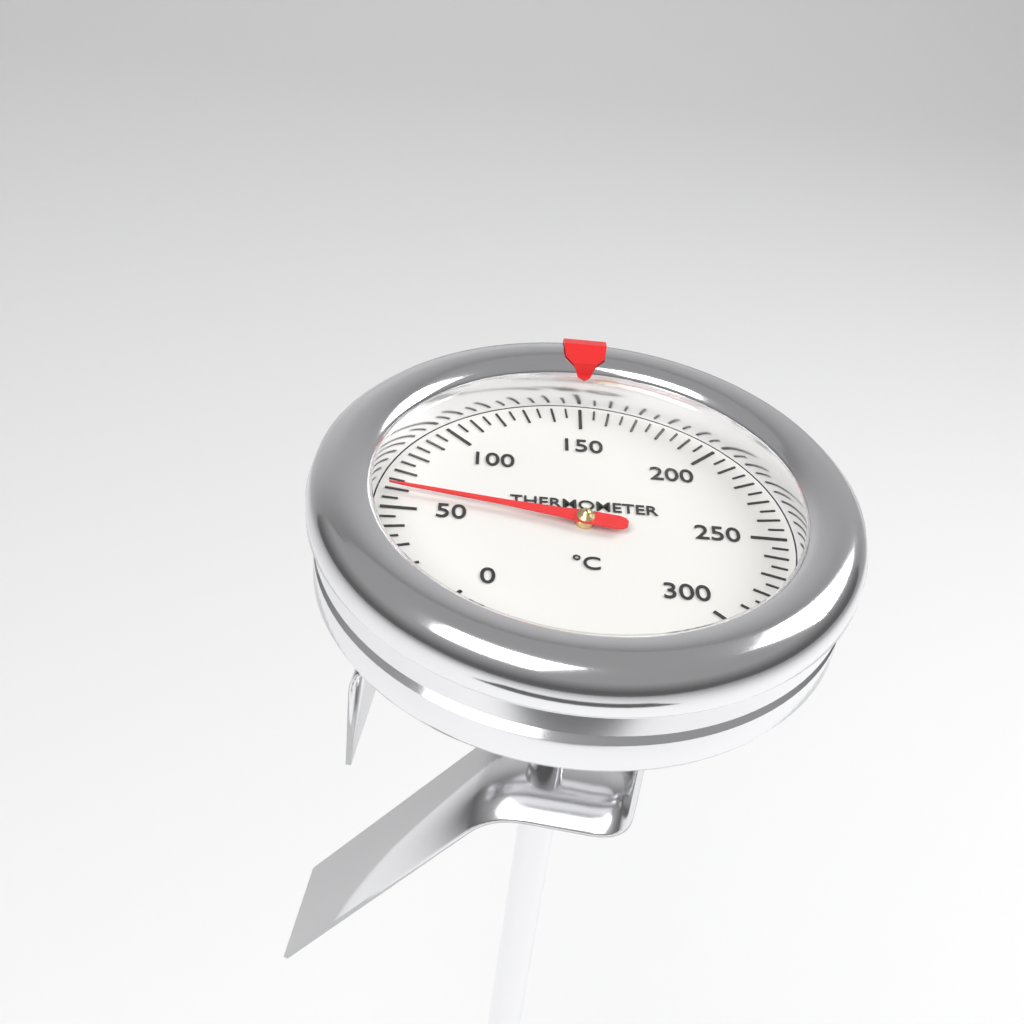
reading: 60 °C
